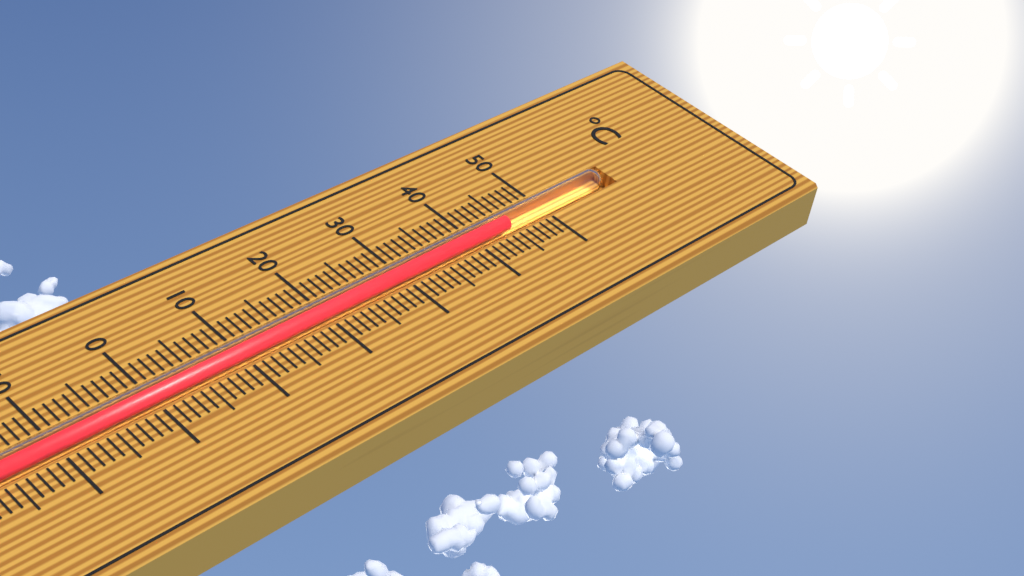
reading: 45 °C
